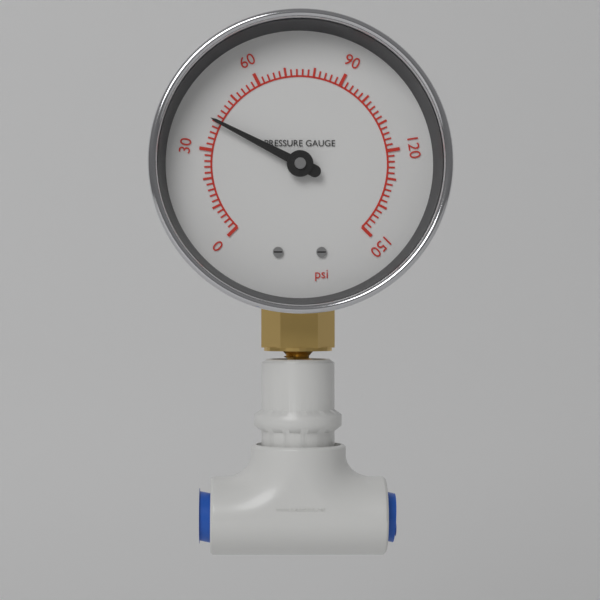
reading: 40 psi
